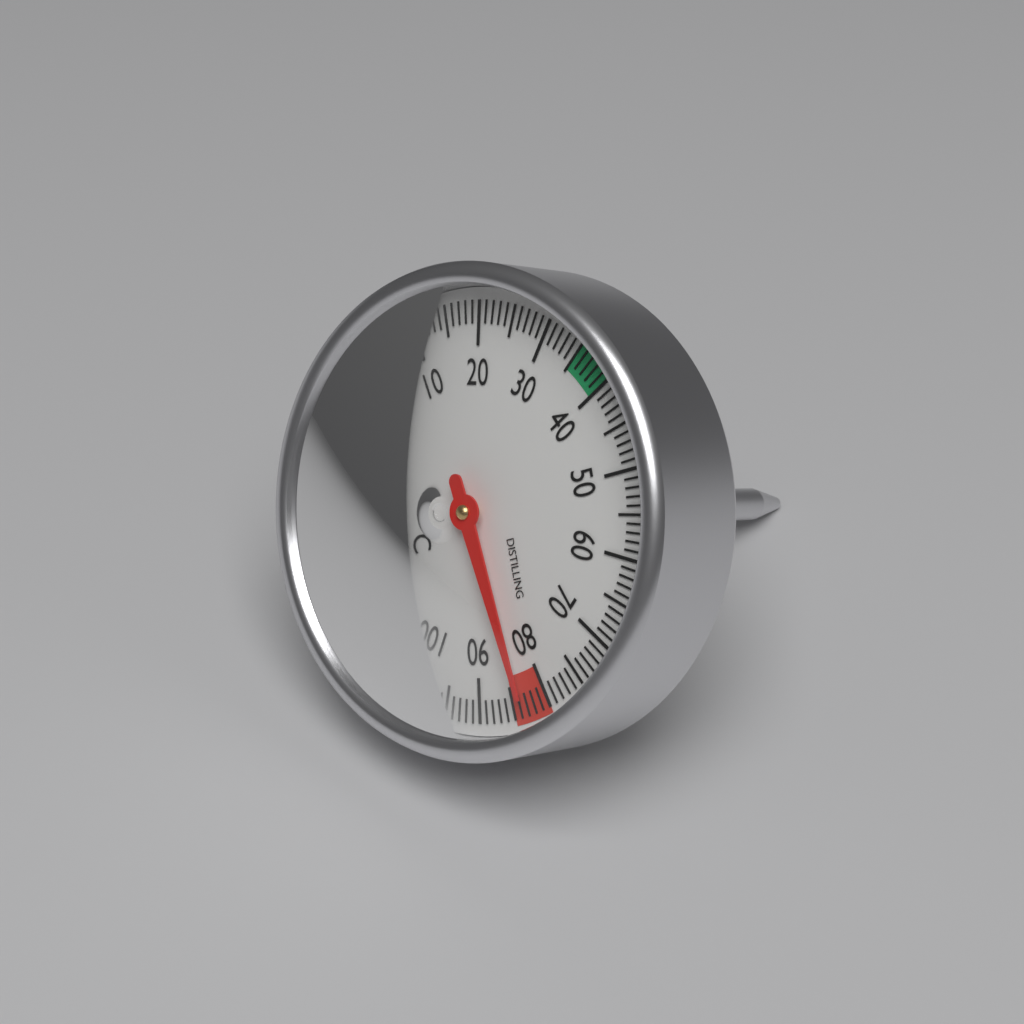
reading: 83 °C
